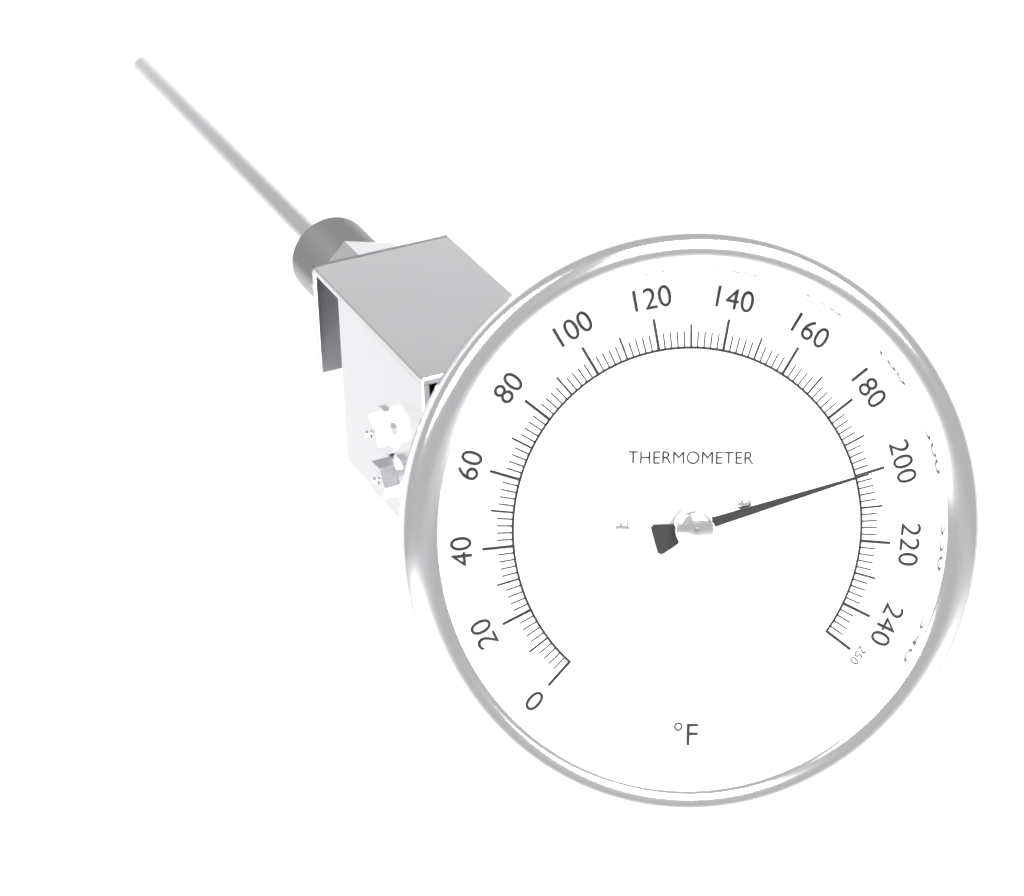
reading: 200 °F
